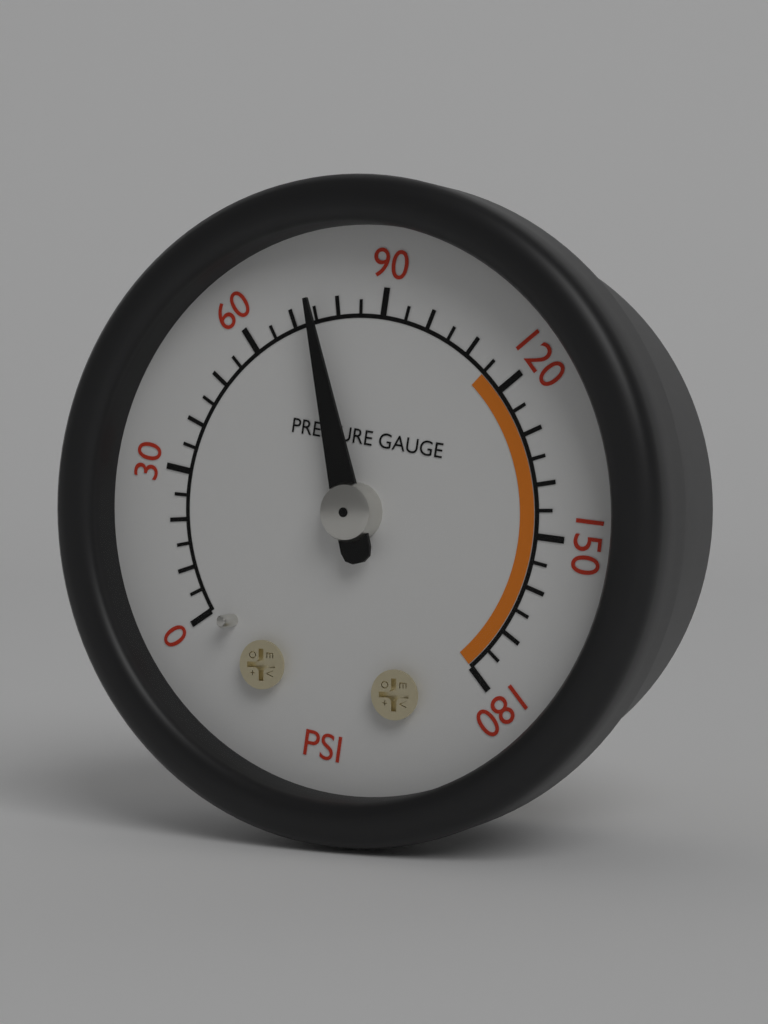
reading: 75 psi
